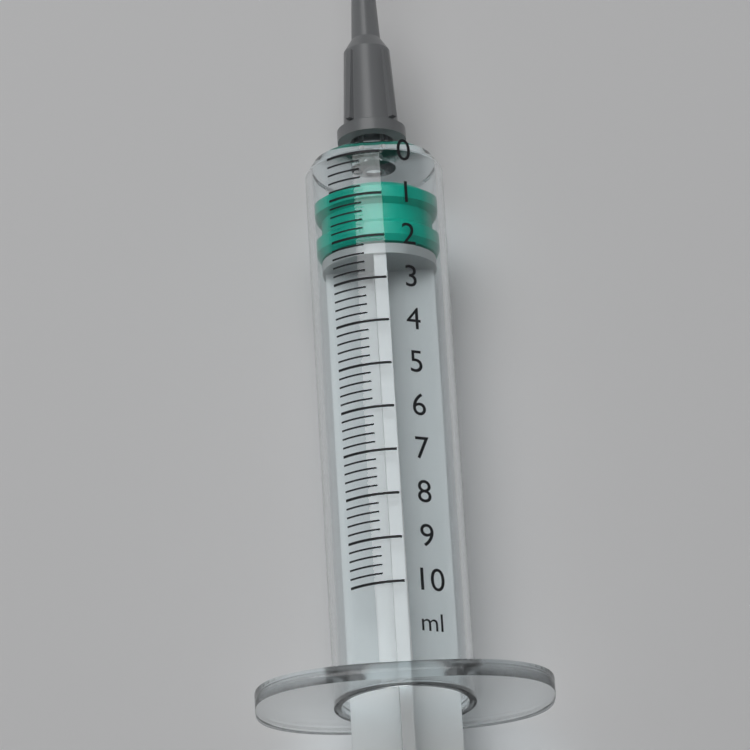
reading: 0.6 ml
